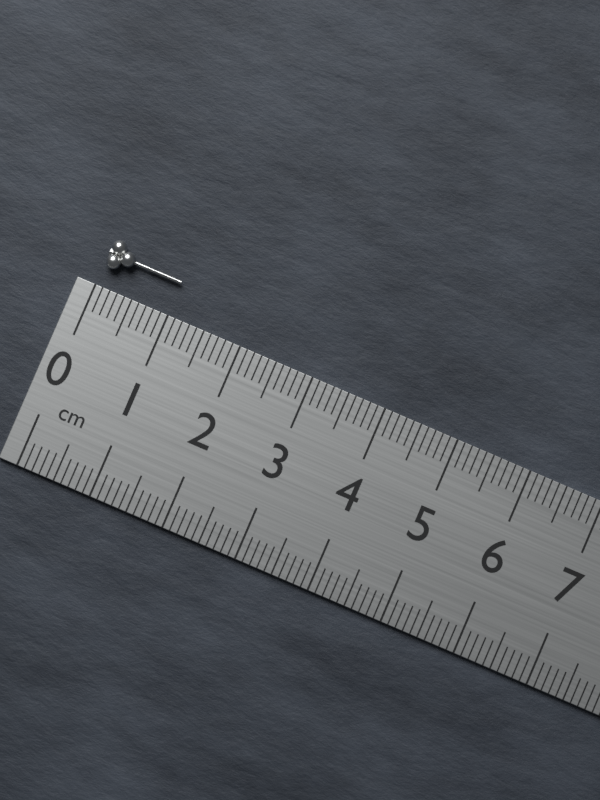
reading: 1.0 cm
